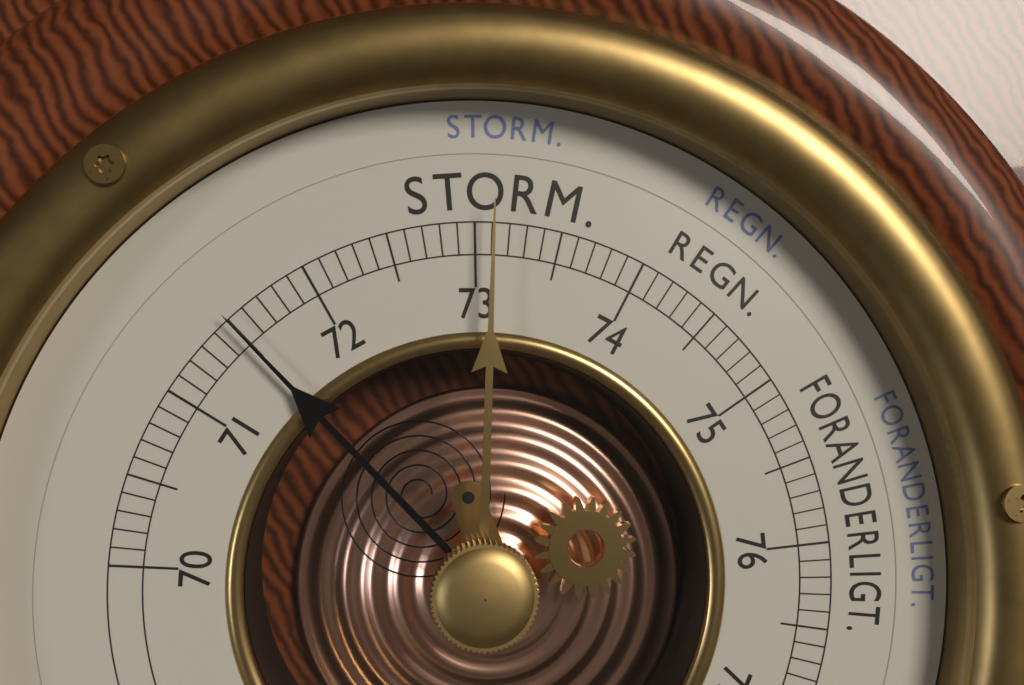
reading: 71.5 cm
